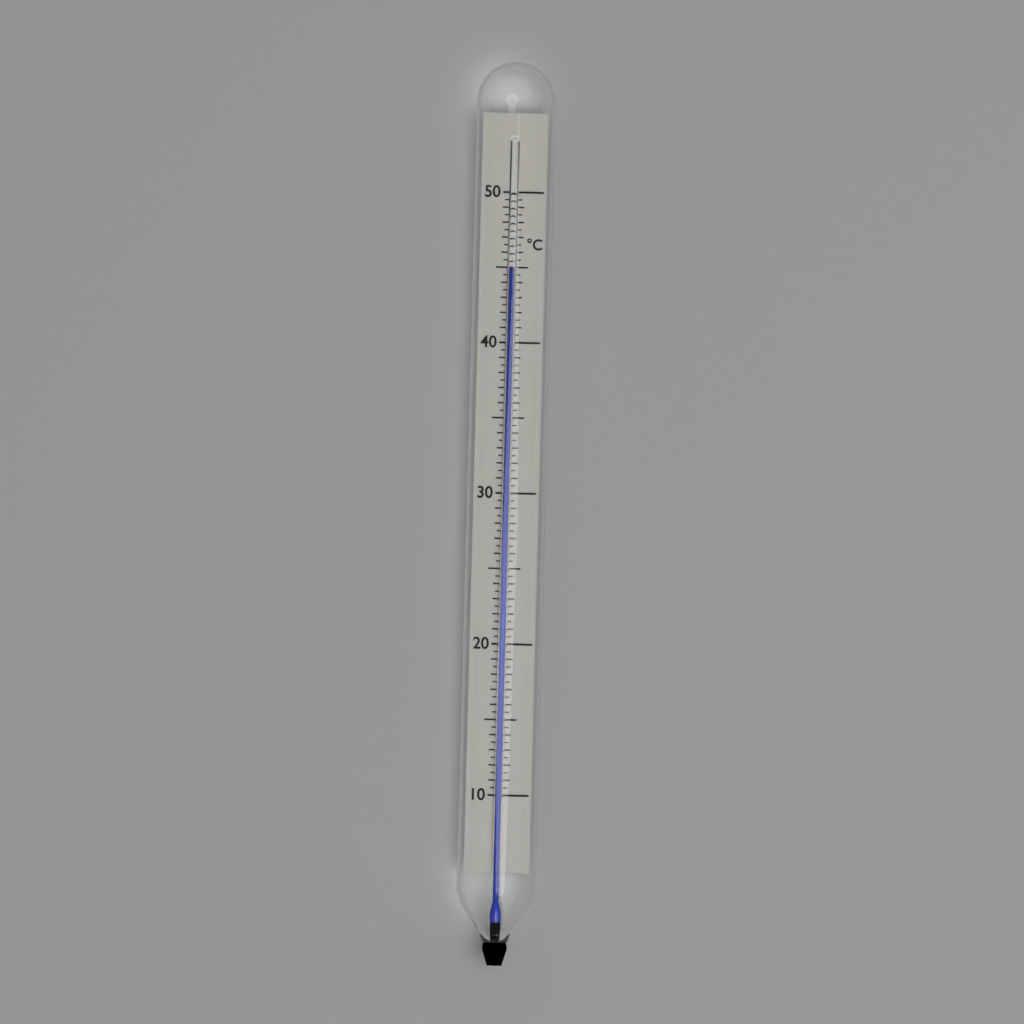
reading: 45.0 °C
